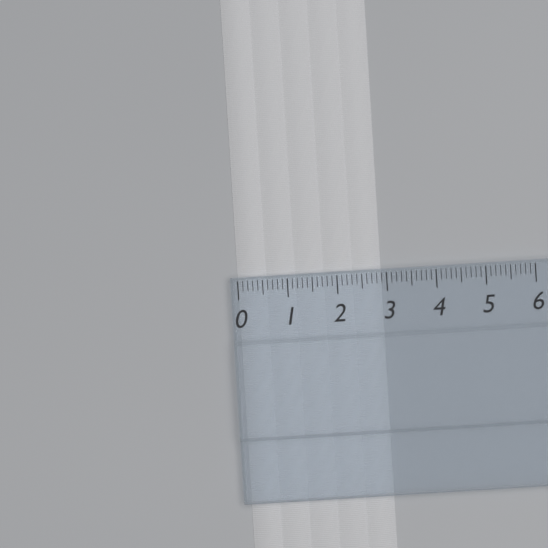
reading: 2.9 (no unit)
